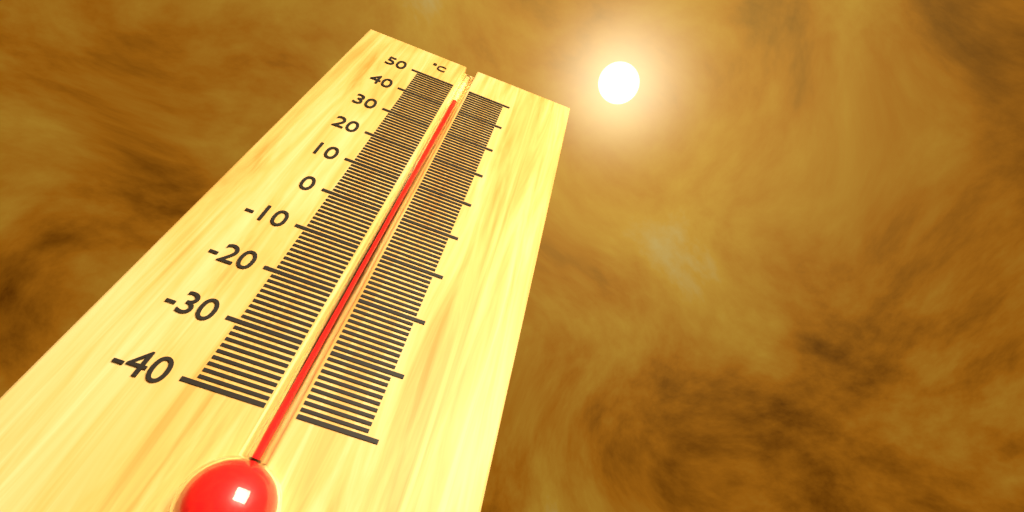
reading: 44 °C
